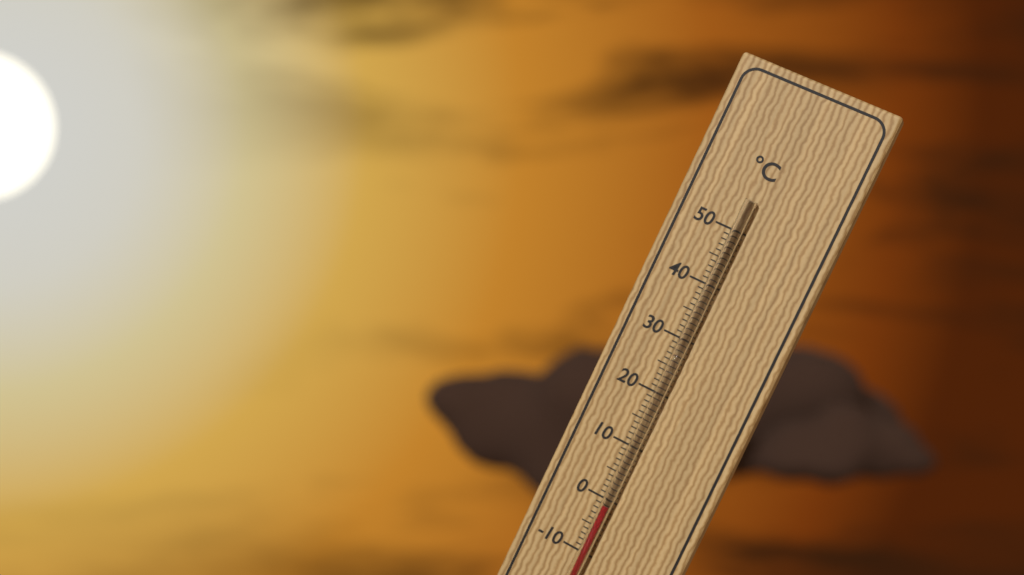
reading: -1 °C
